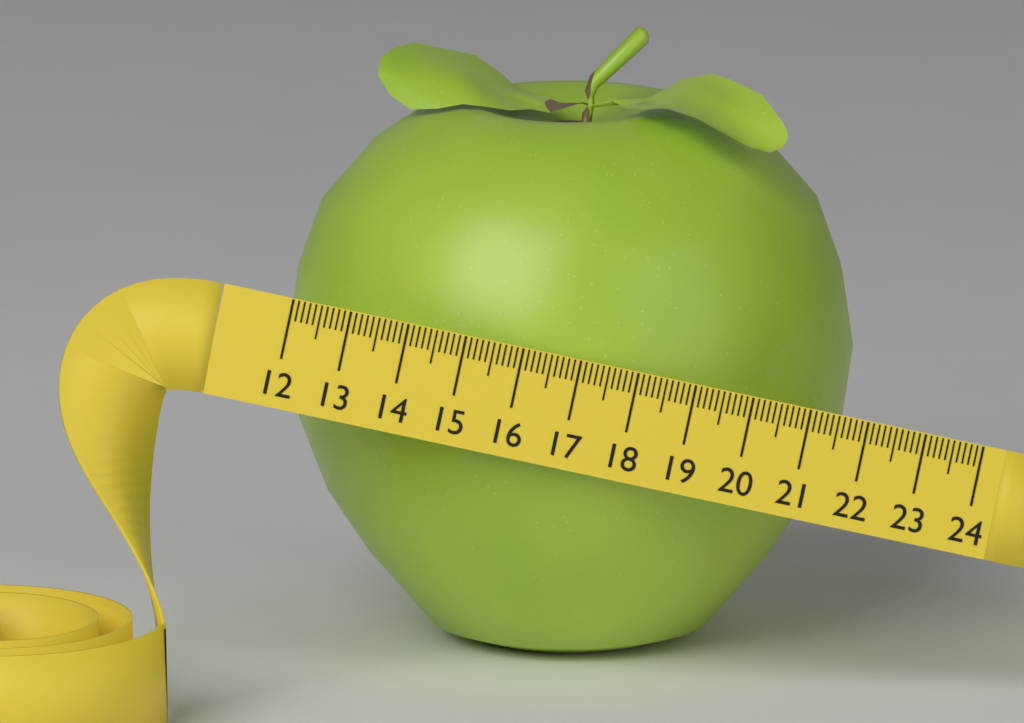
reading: 21.7 (no unit)
